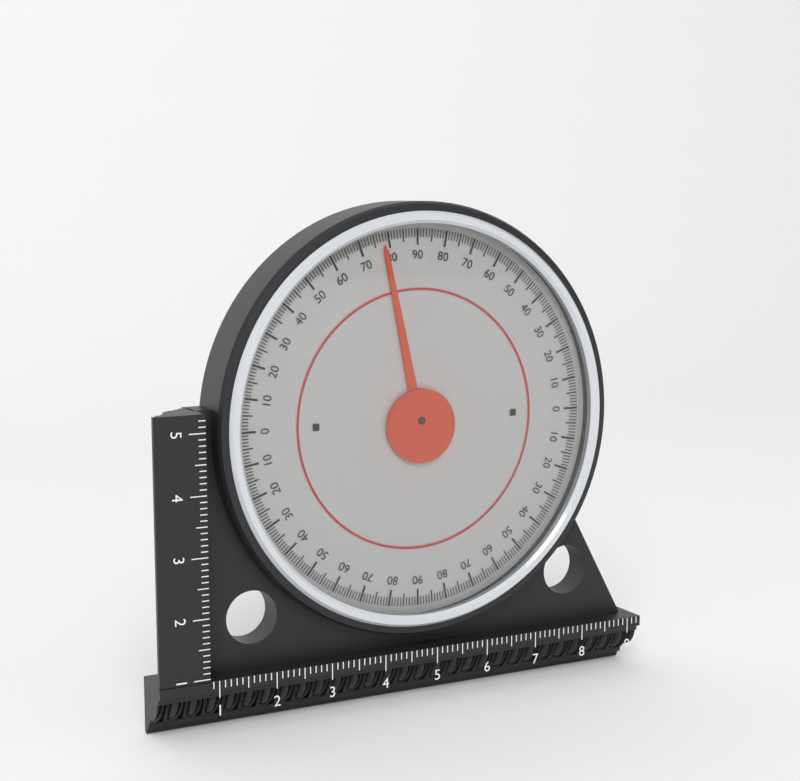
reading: 78 (no unit)
